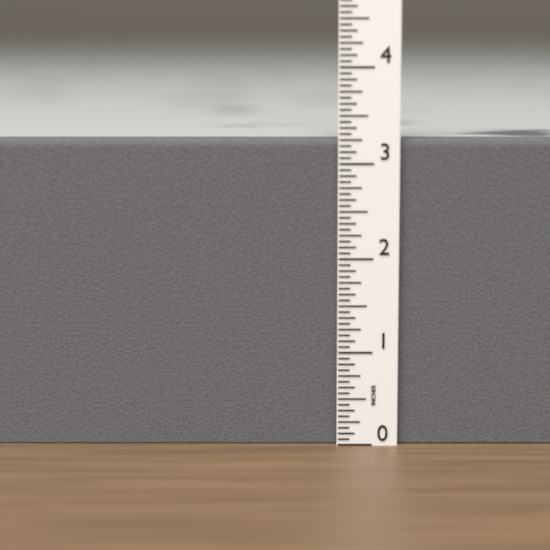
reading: 3.2500 in
